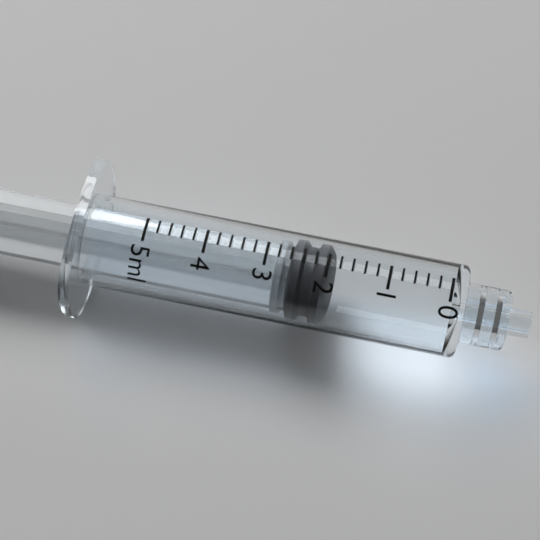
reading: 2.0 ml
